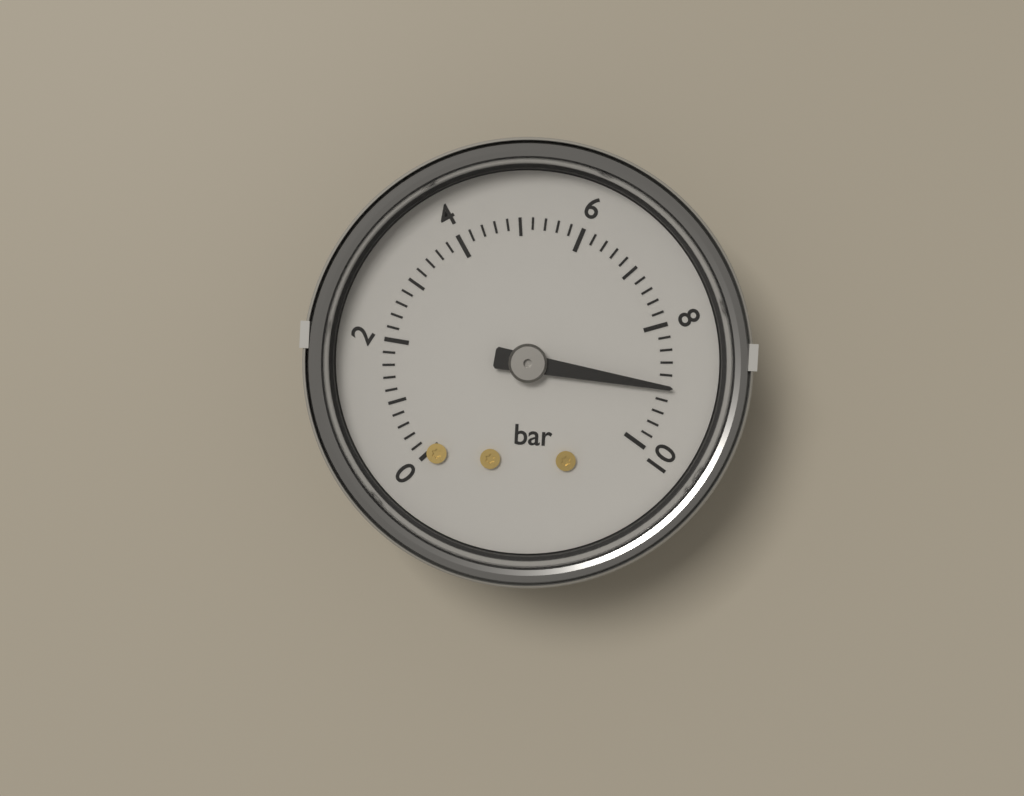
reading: 9.0 bar
